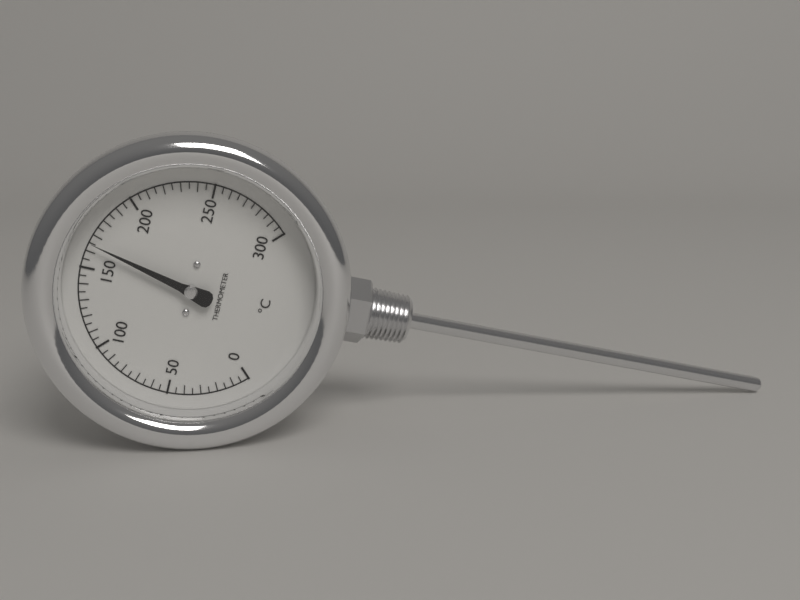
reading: 165 °C
